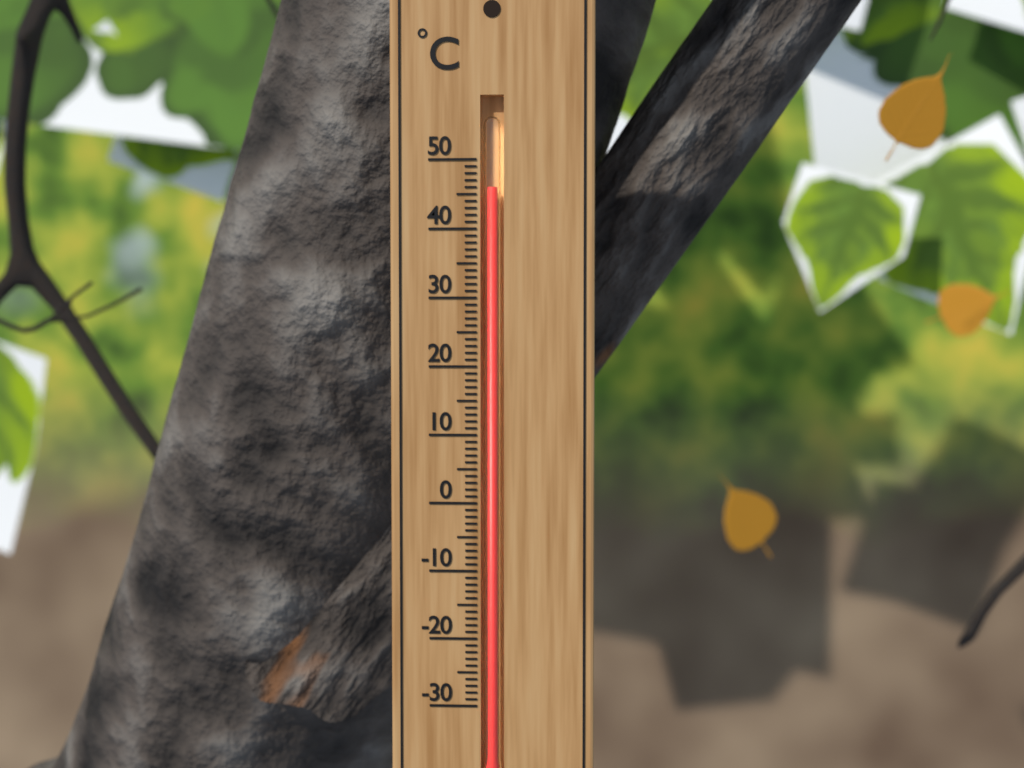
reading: 46 °C
